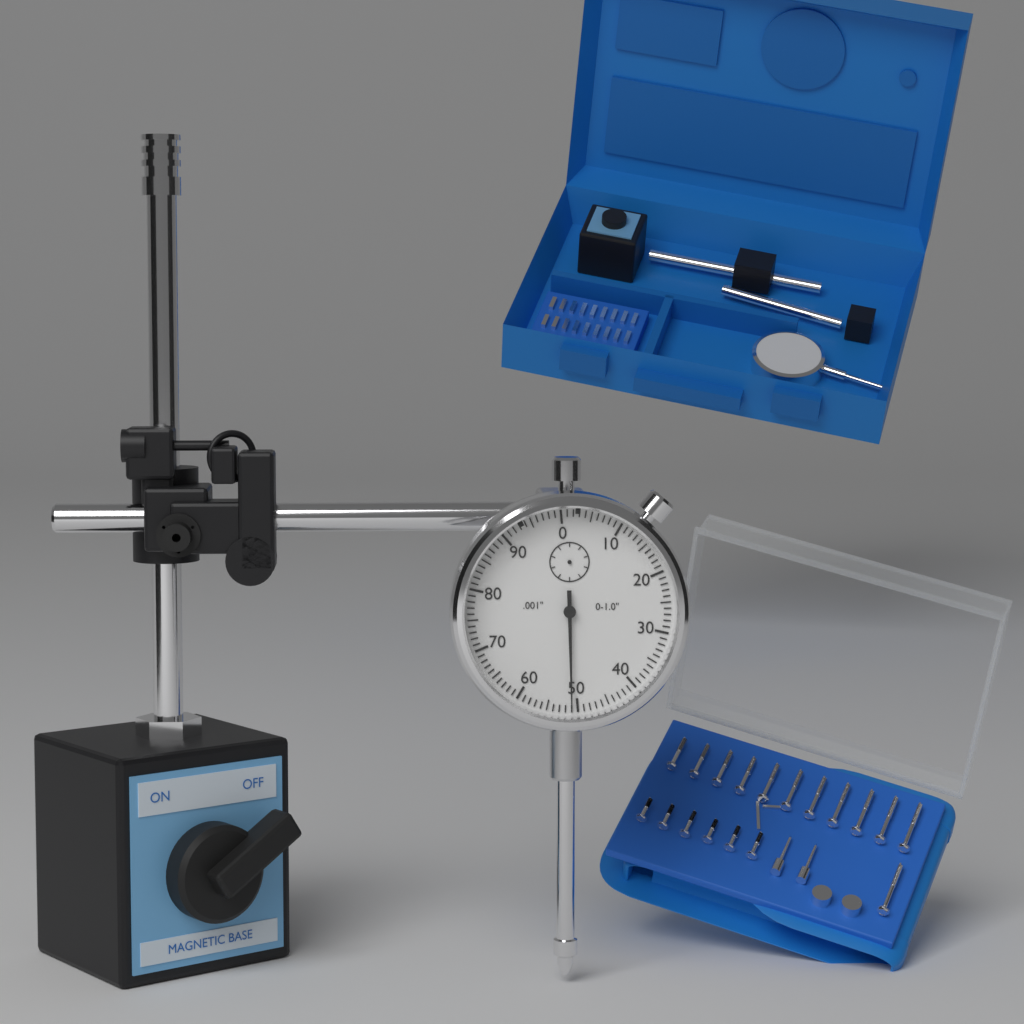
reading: 0.051 in
